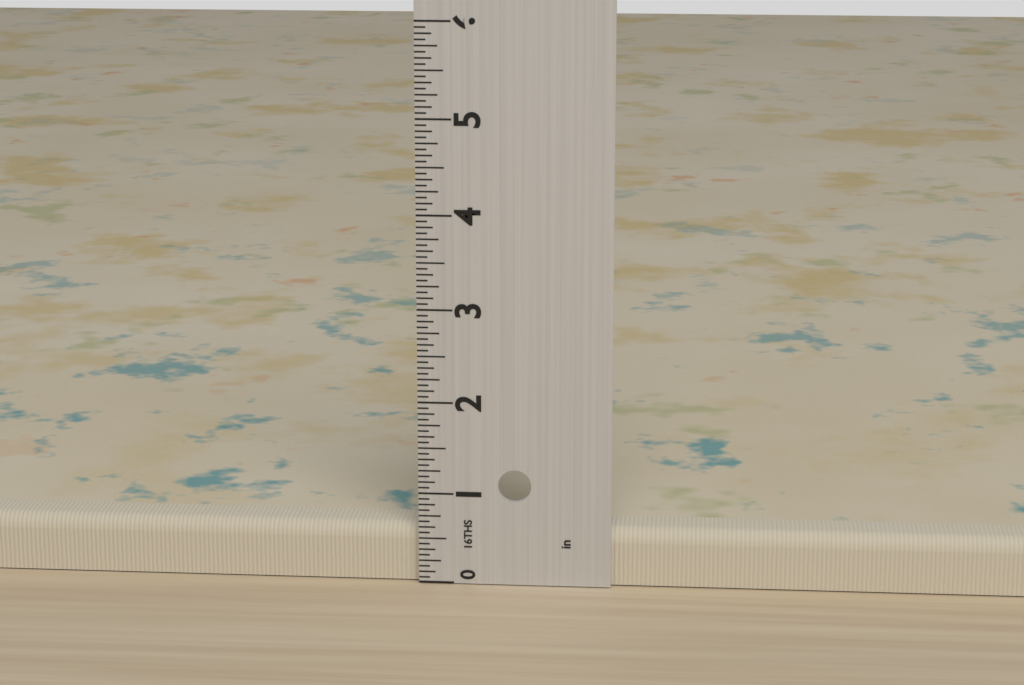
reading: 0.6250 in
